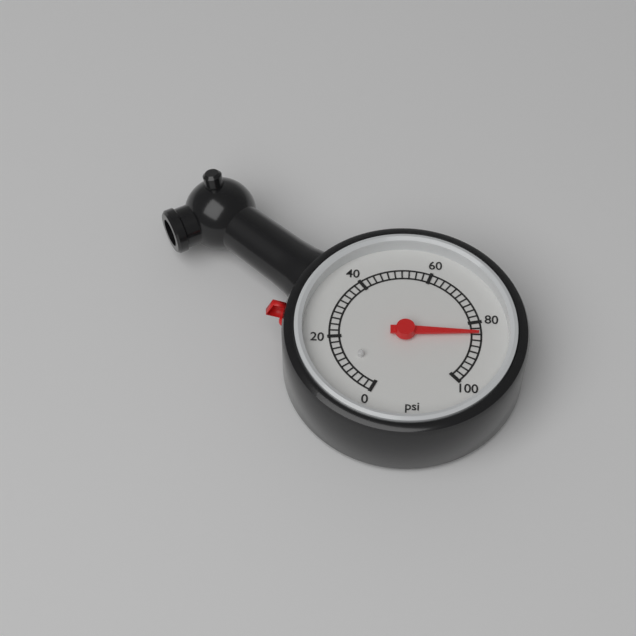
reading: 84 psi
